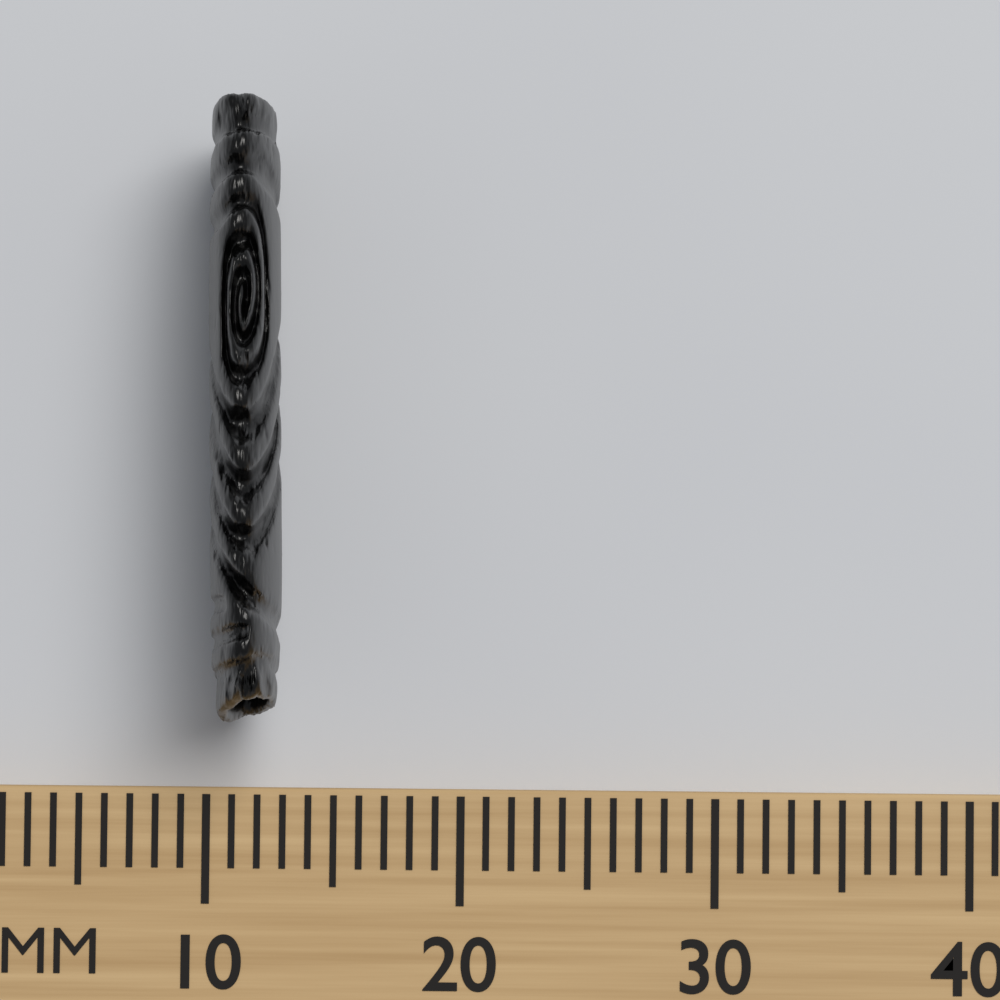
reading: 13 mm
